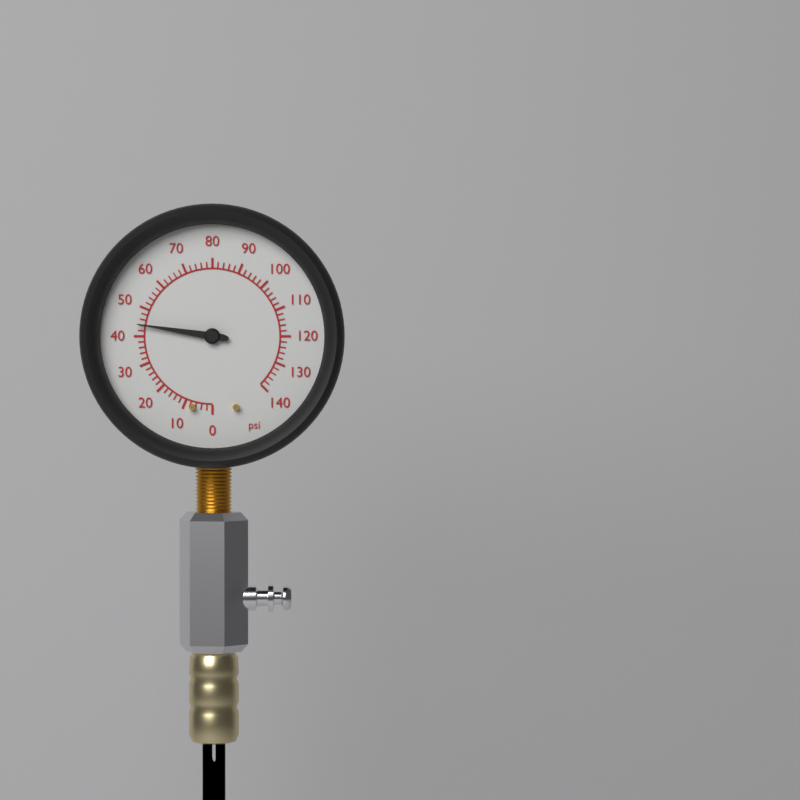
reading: 44 psi
